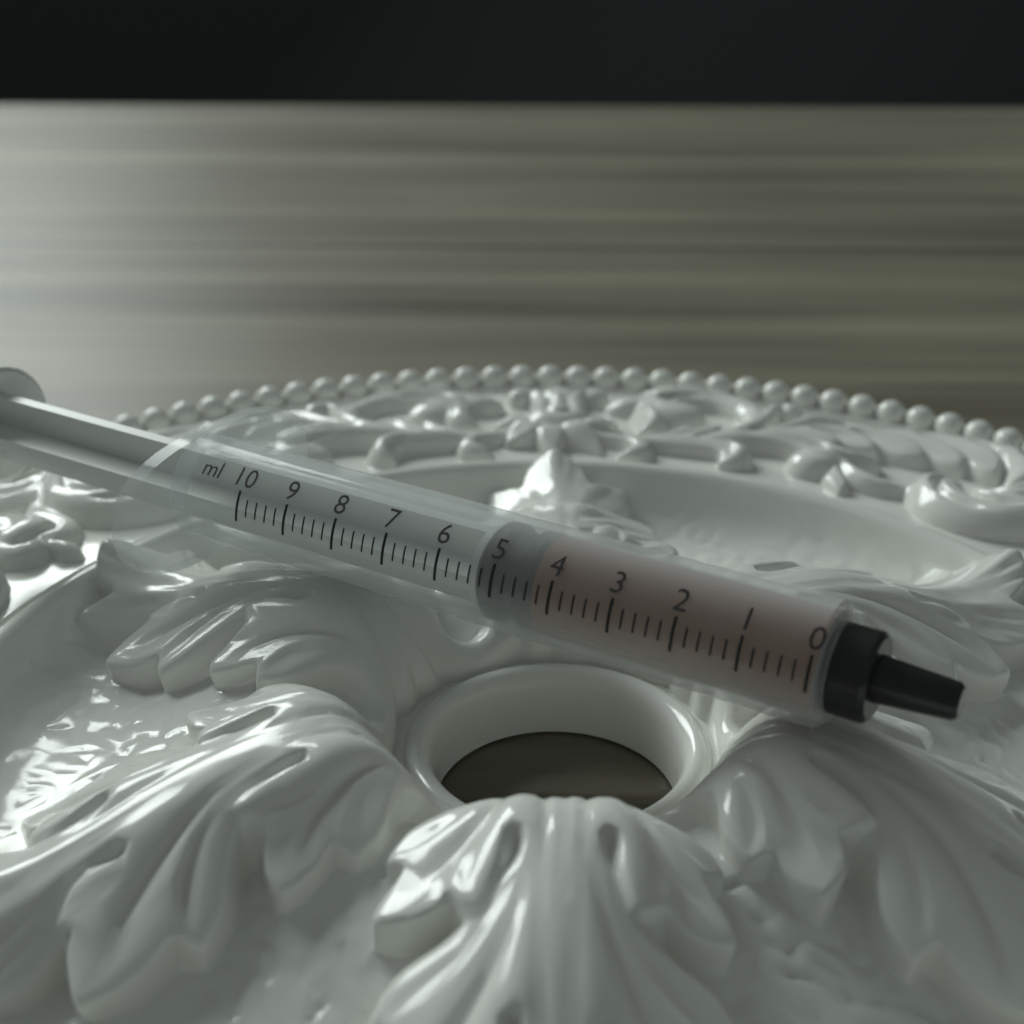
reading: 4.4 ml
